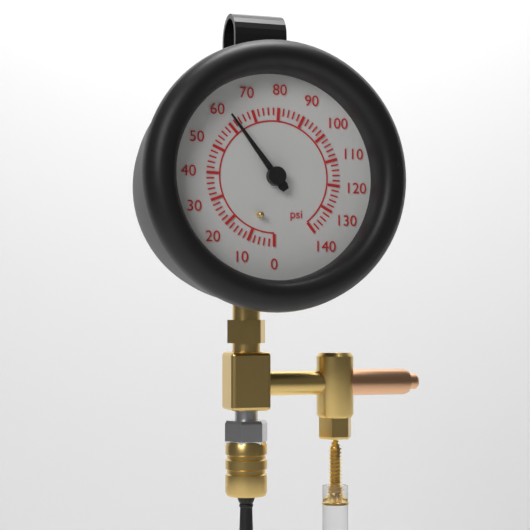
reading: 62 psi
